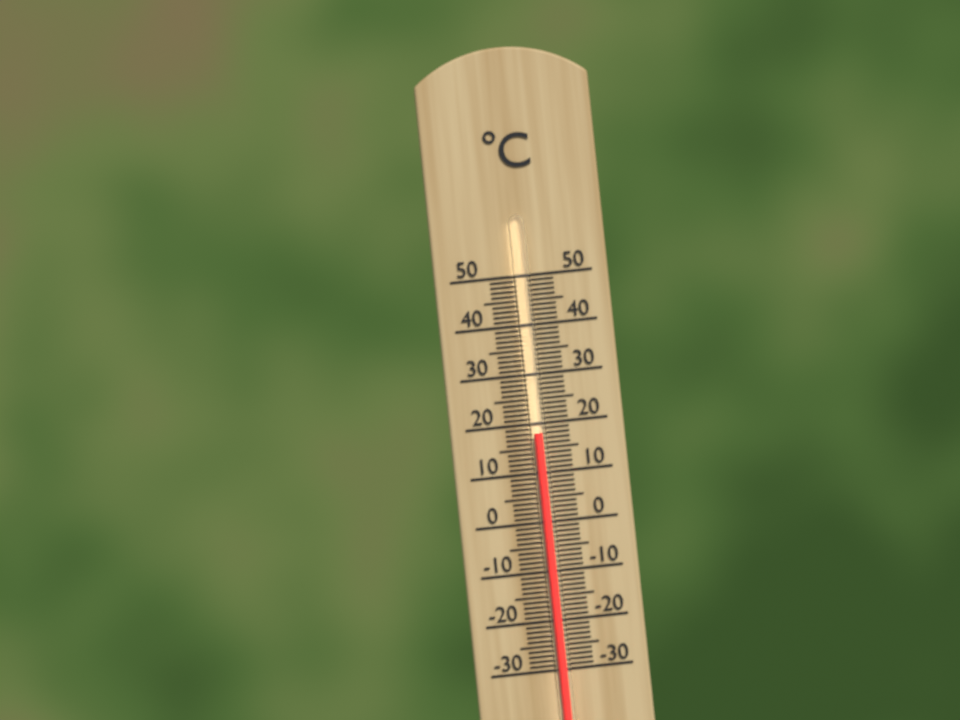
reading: 18 °C
